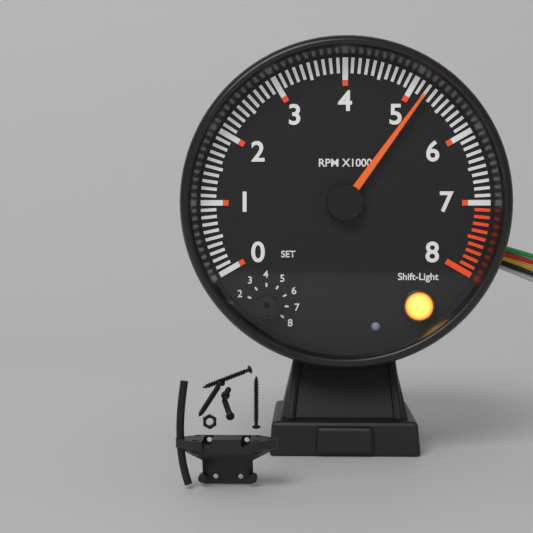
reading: 5200 RPM
